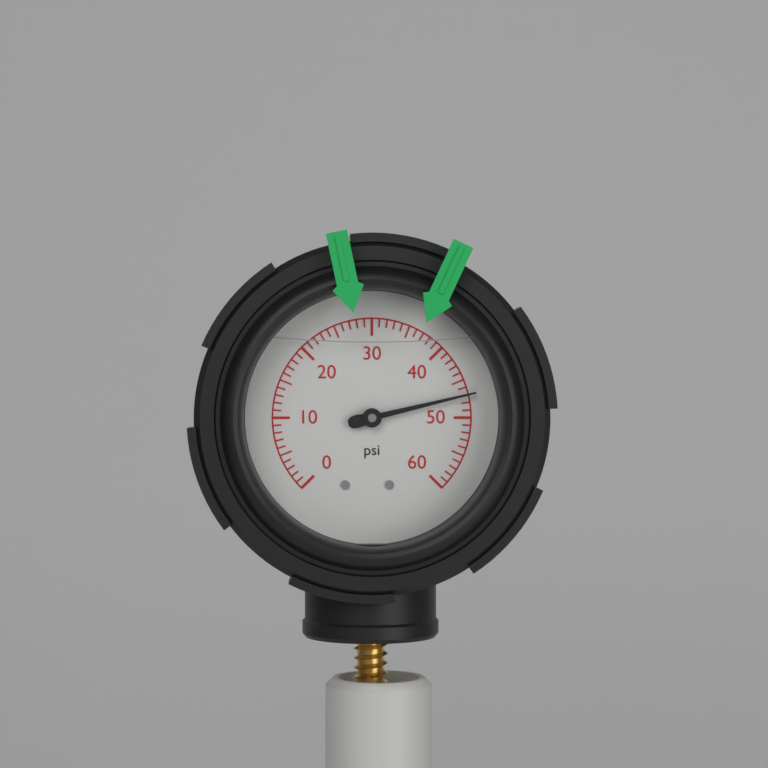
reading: 47 psi
